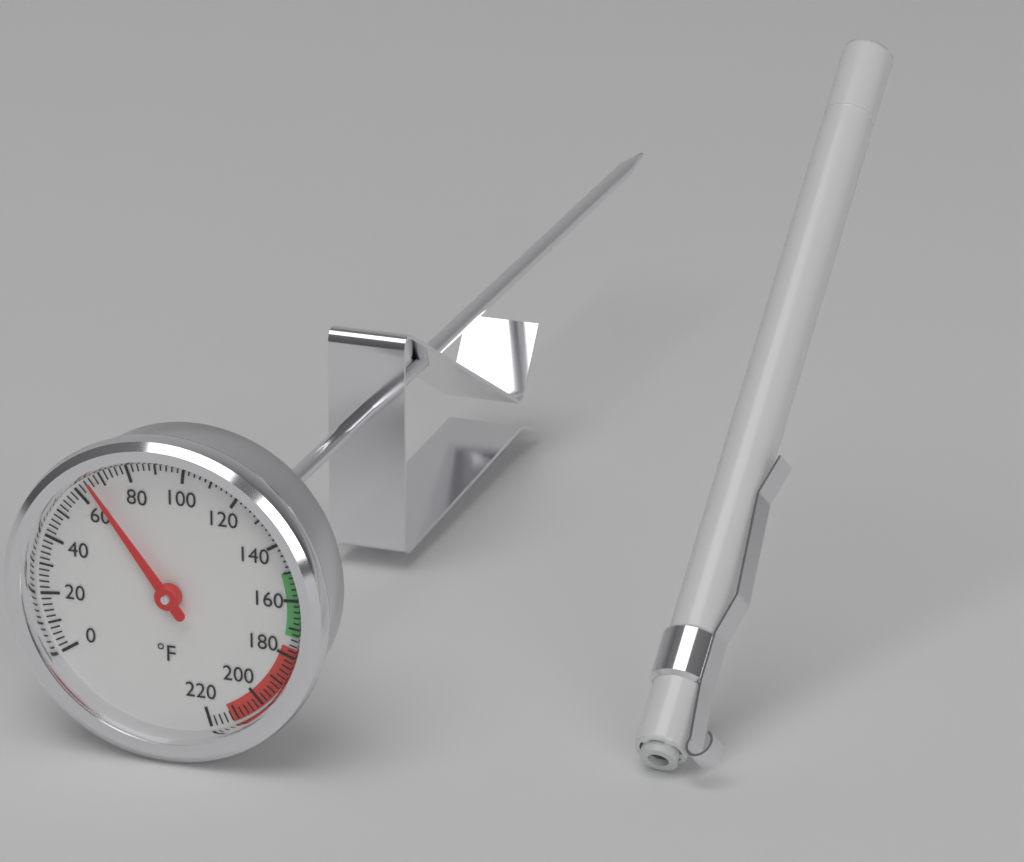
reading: 66 °F
